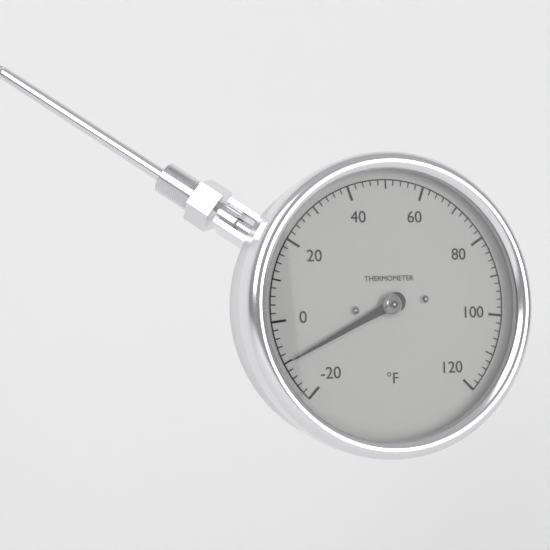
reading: -10 °F
